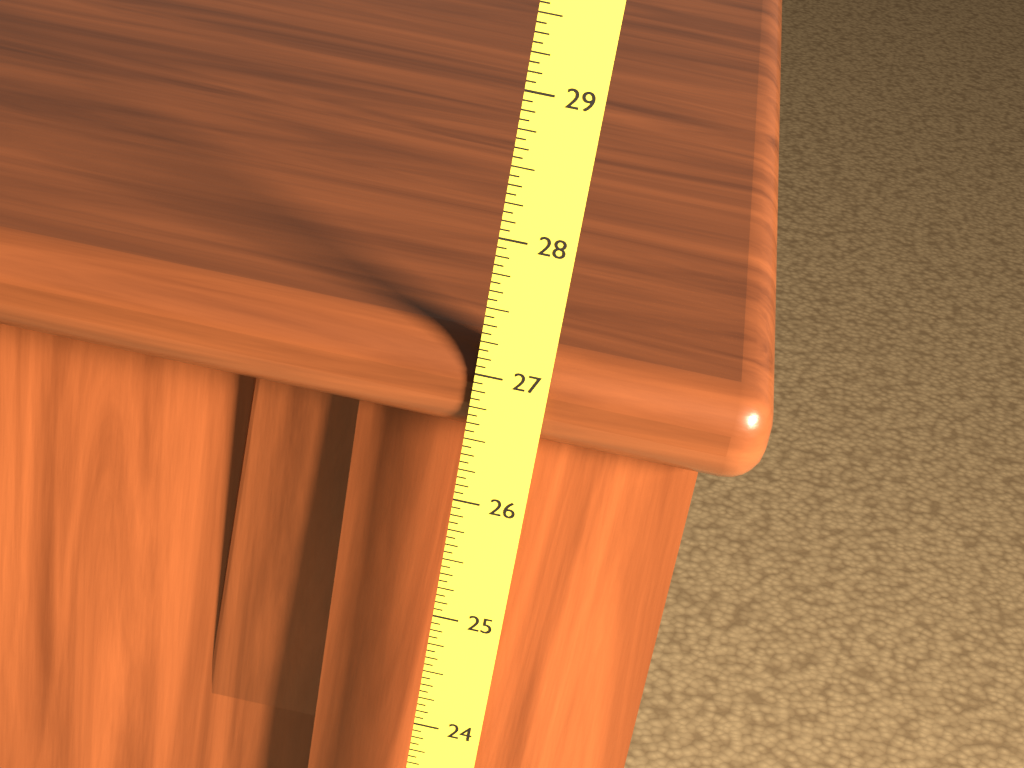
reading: 27.1875 (no unit)
